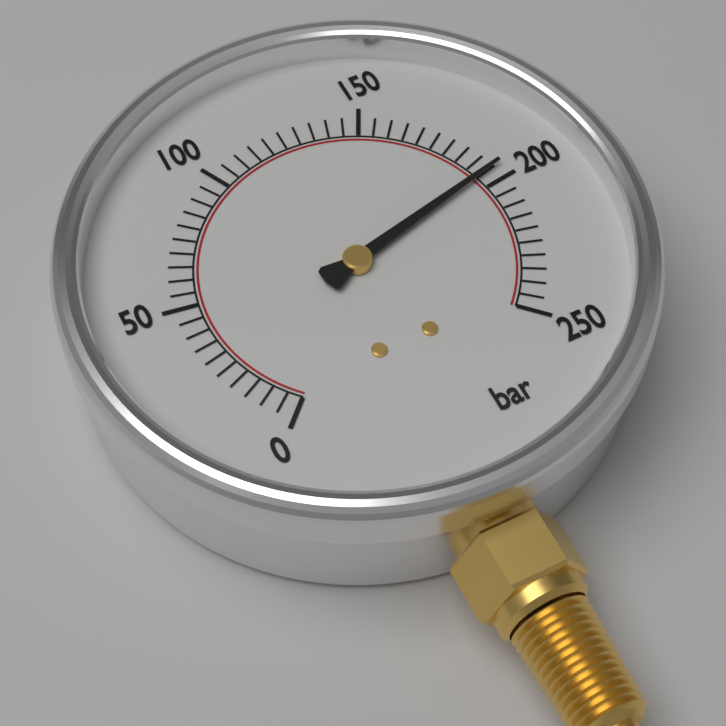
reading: 195 bar
